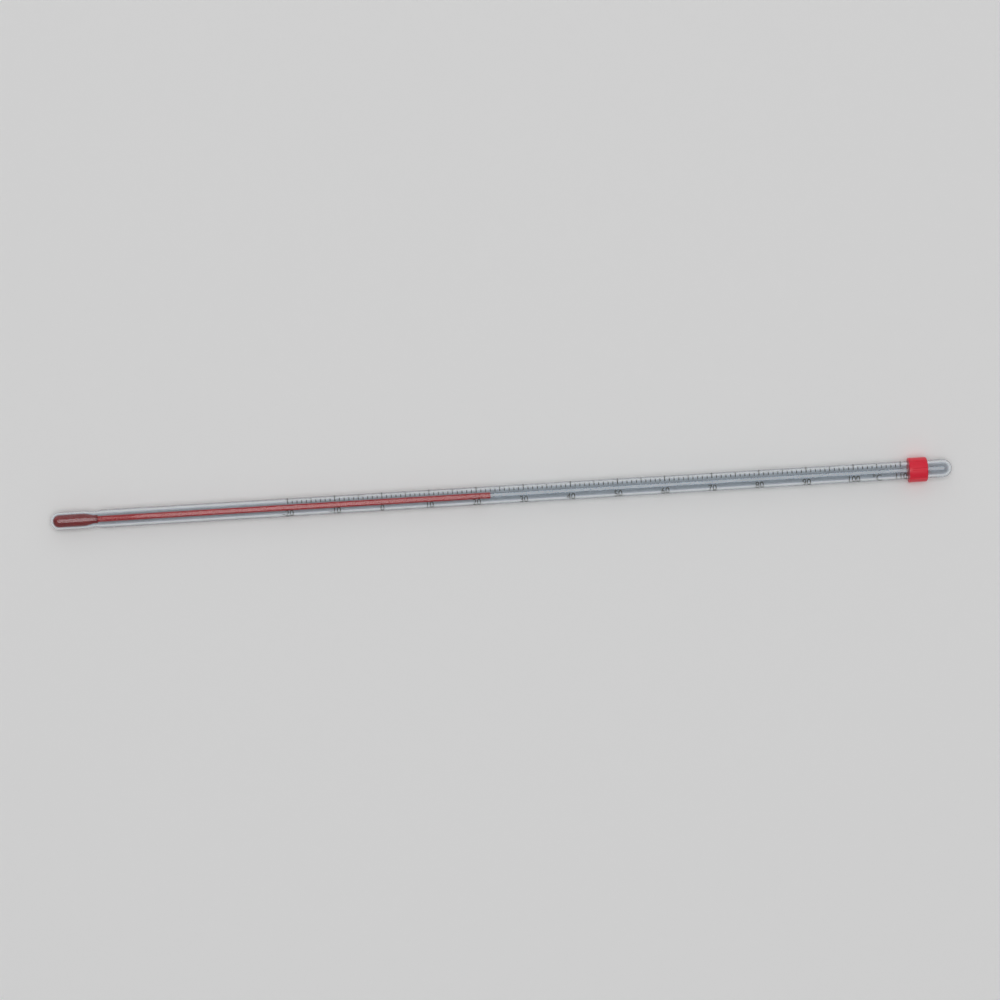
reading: 23 °C
